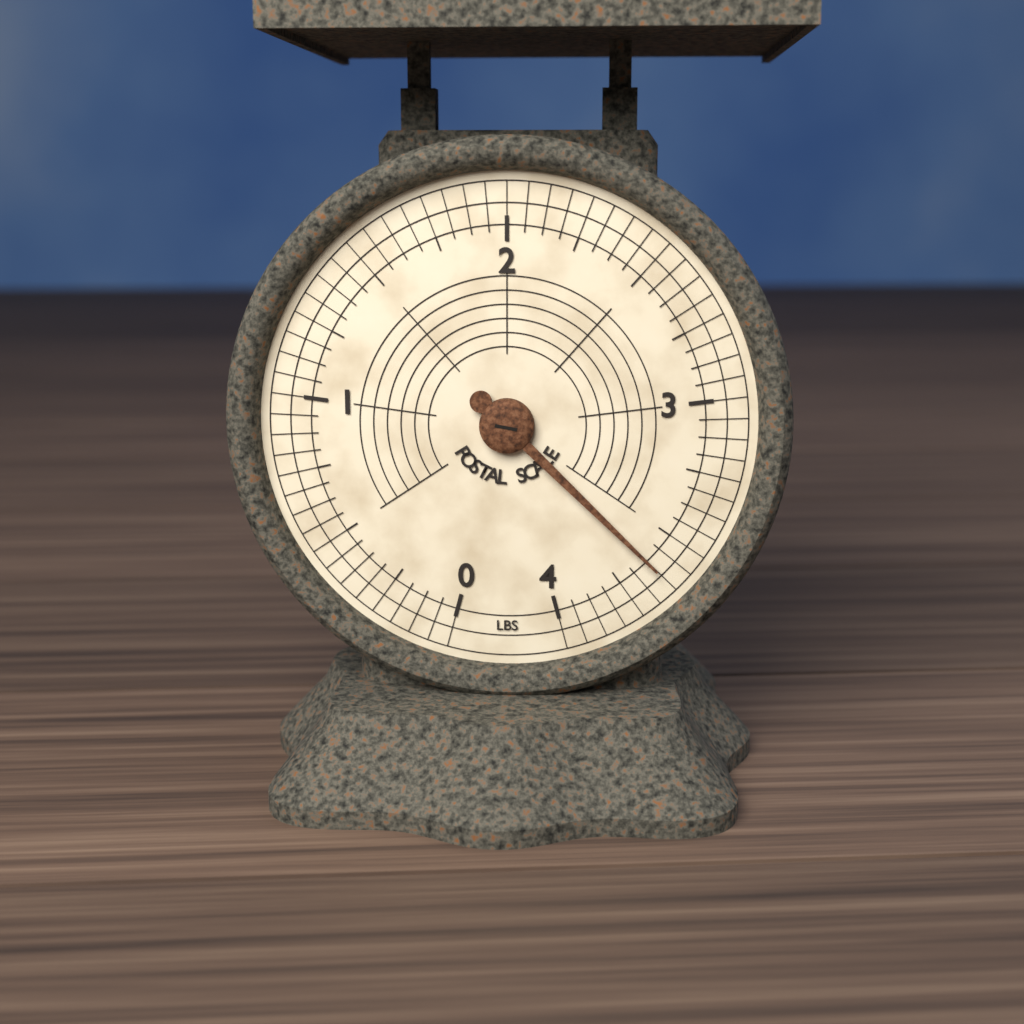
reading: 3.6250 lbs
